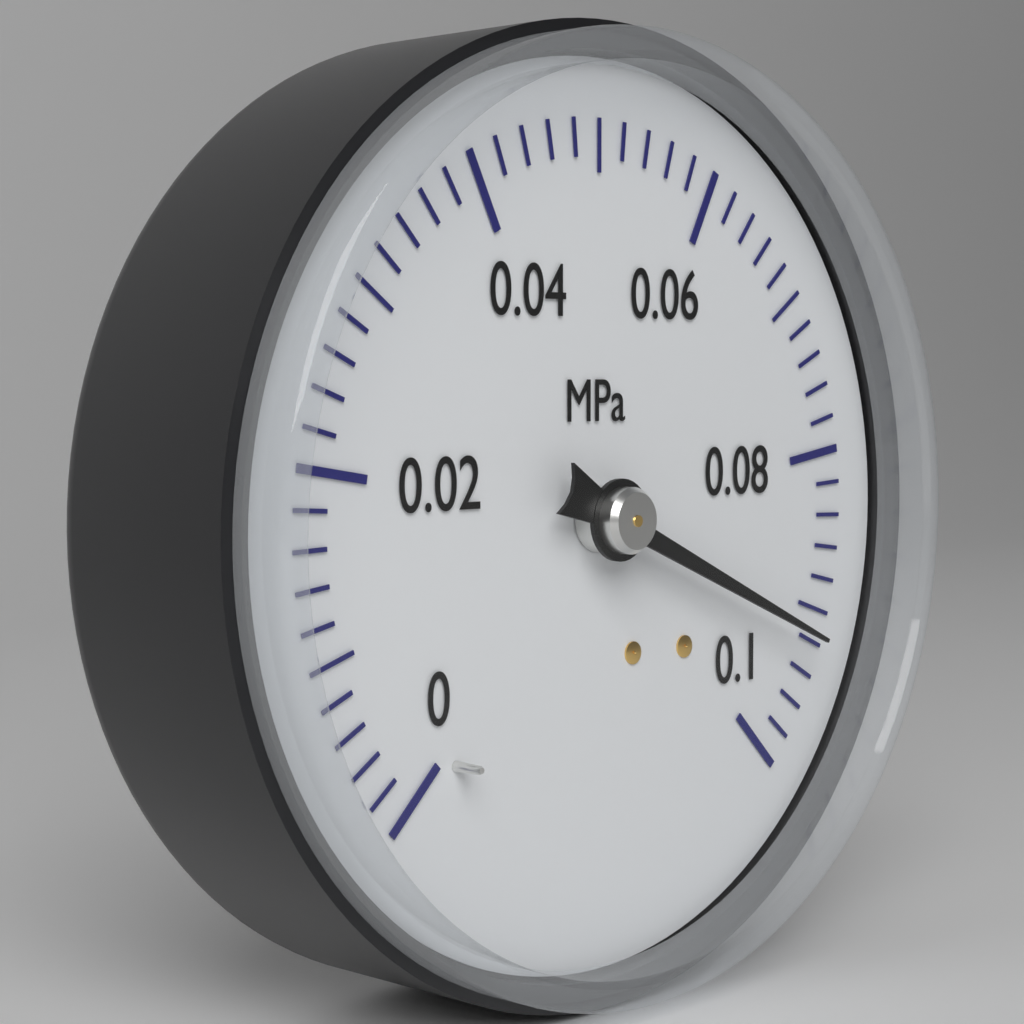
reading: 0.092 MPa
